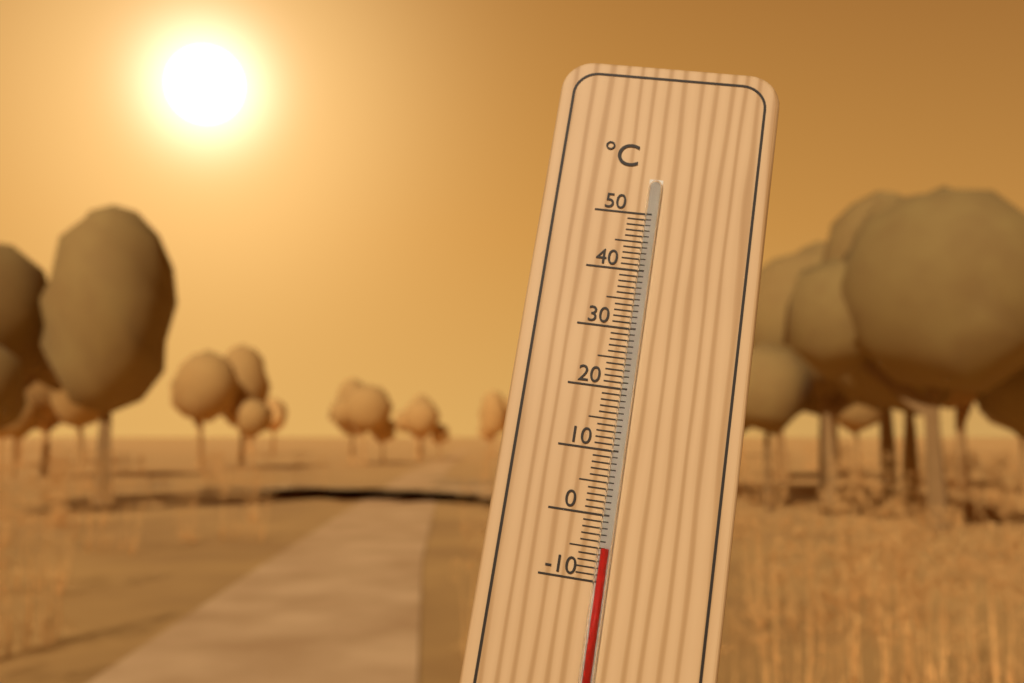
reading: -5 °C
